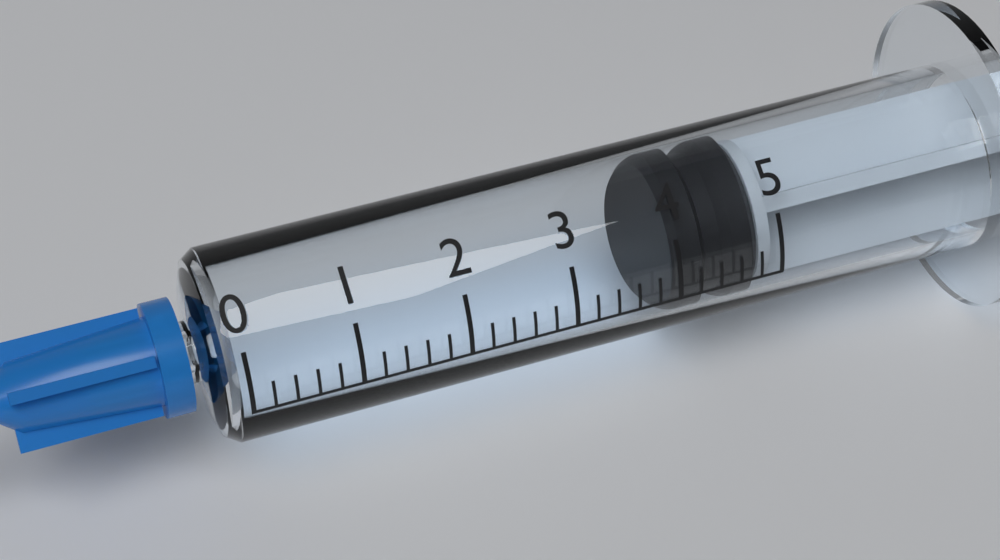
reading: 4.0 (no unit)
